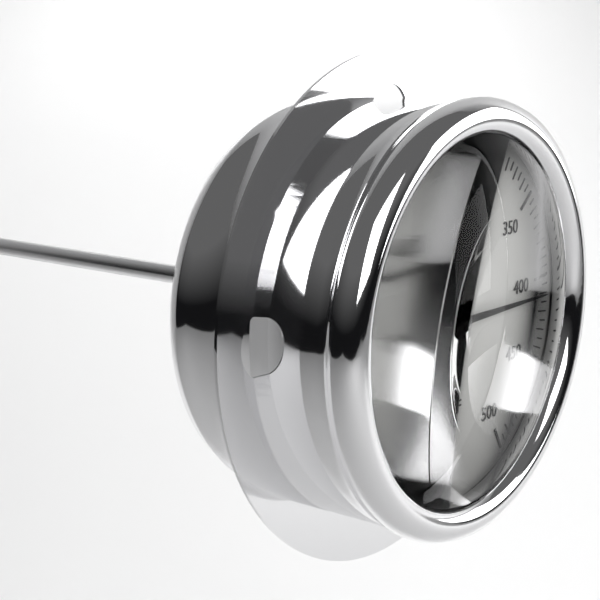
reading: 410 °F
